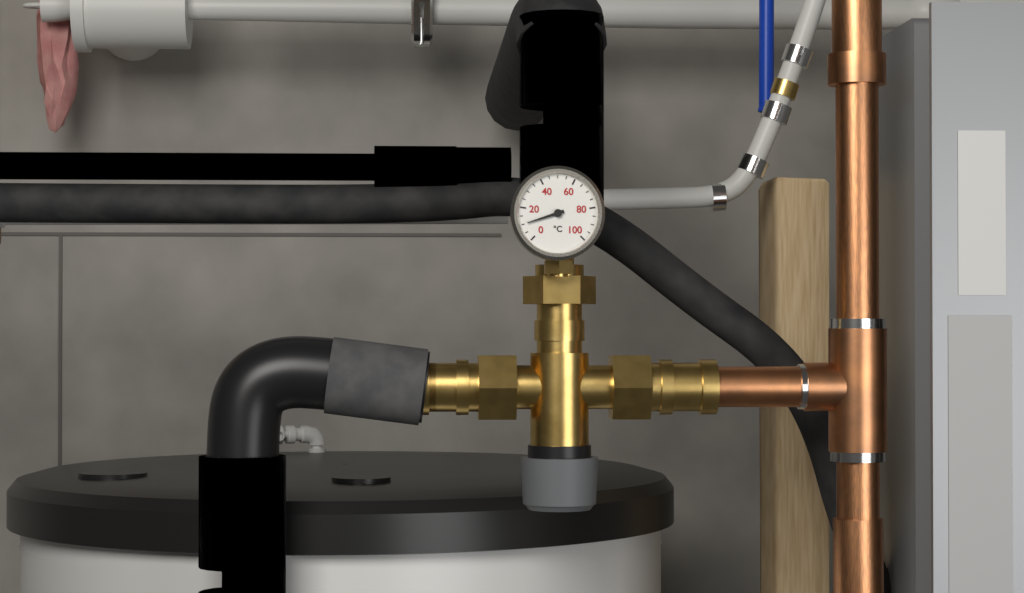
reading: 10 °C
